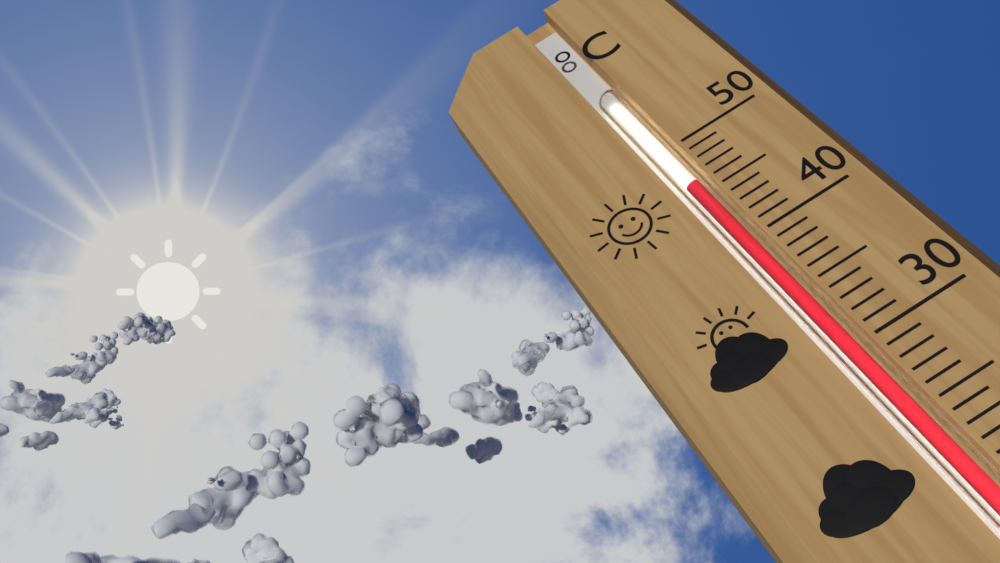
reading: 46 °C
